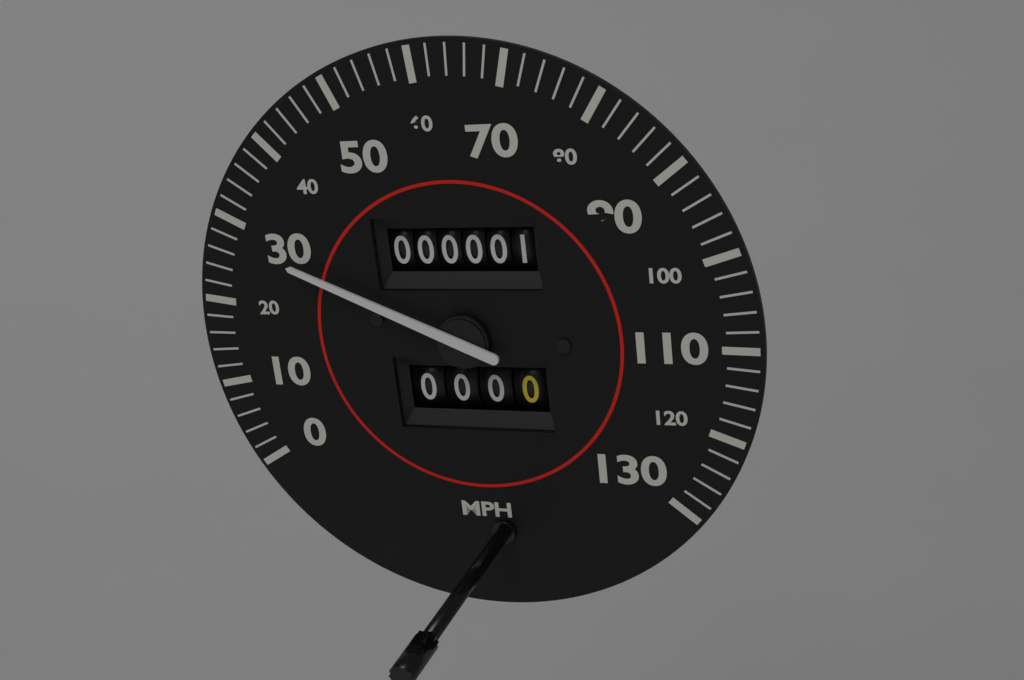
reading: 28 mph
